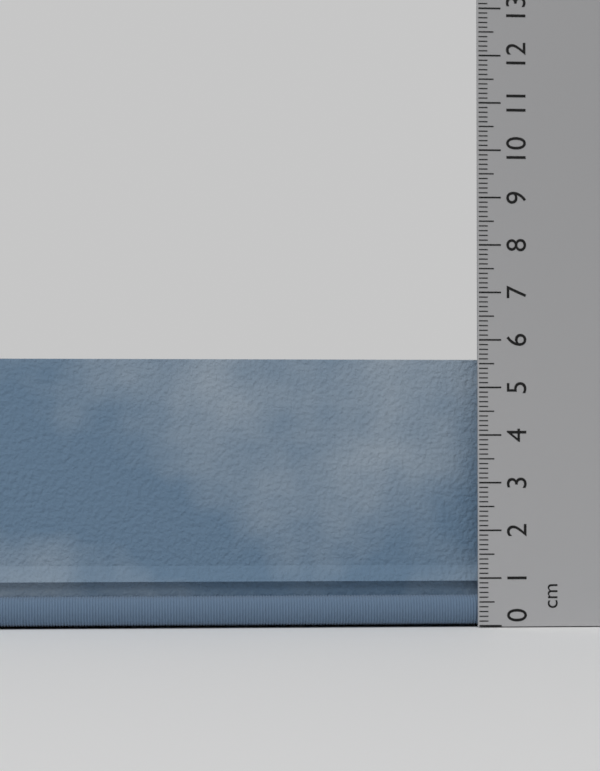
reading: 5.8 cm
